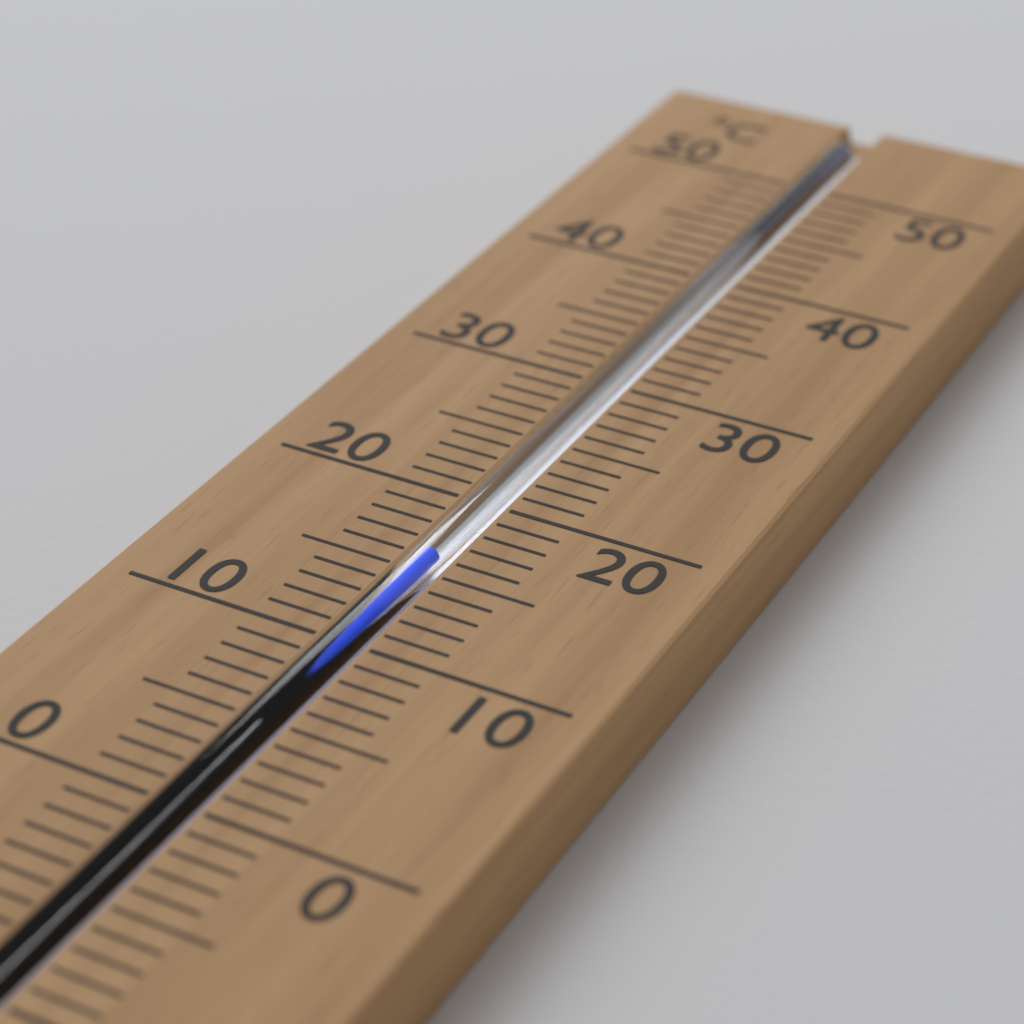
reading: 16 °C
